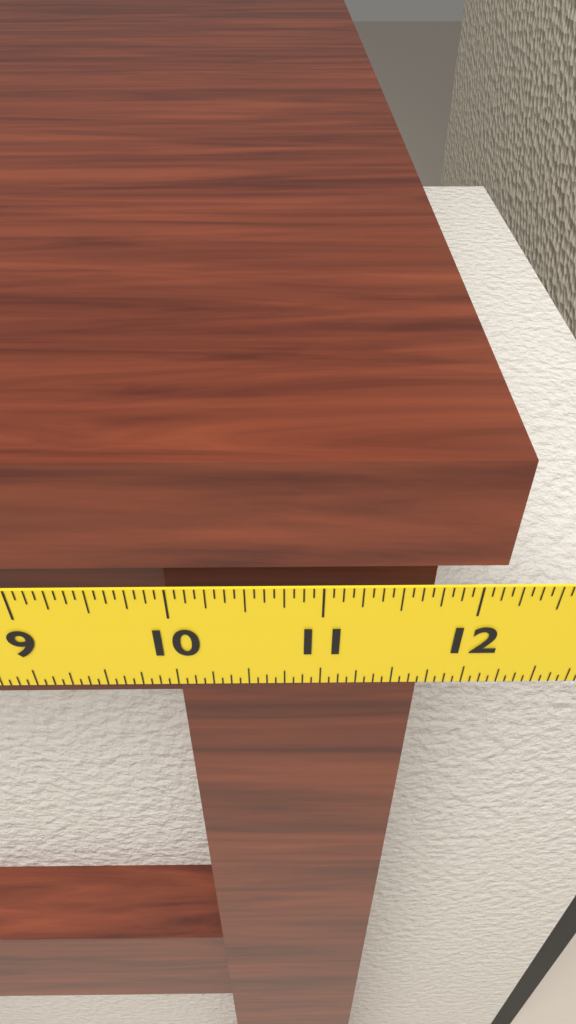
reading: 12.1250 in
